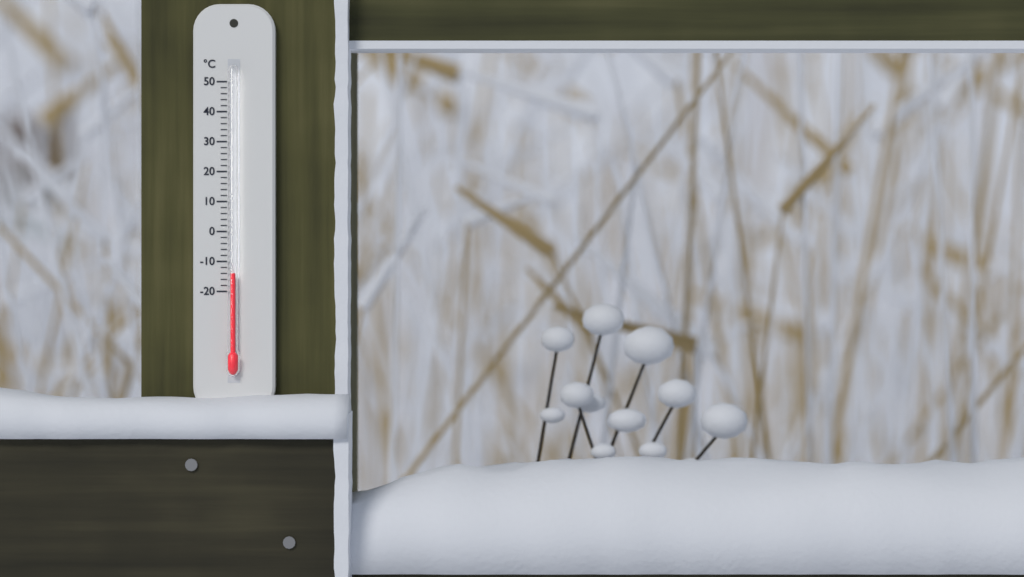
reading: -14 °C
